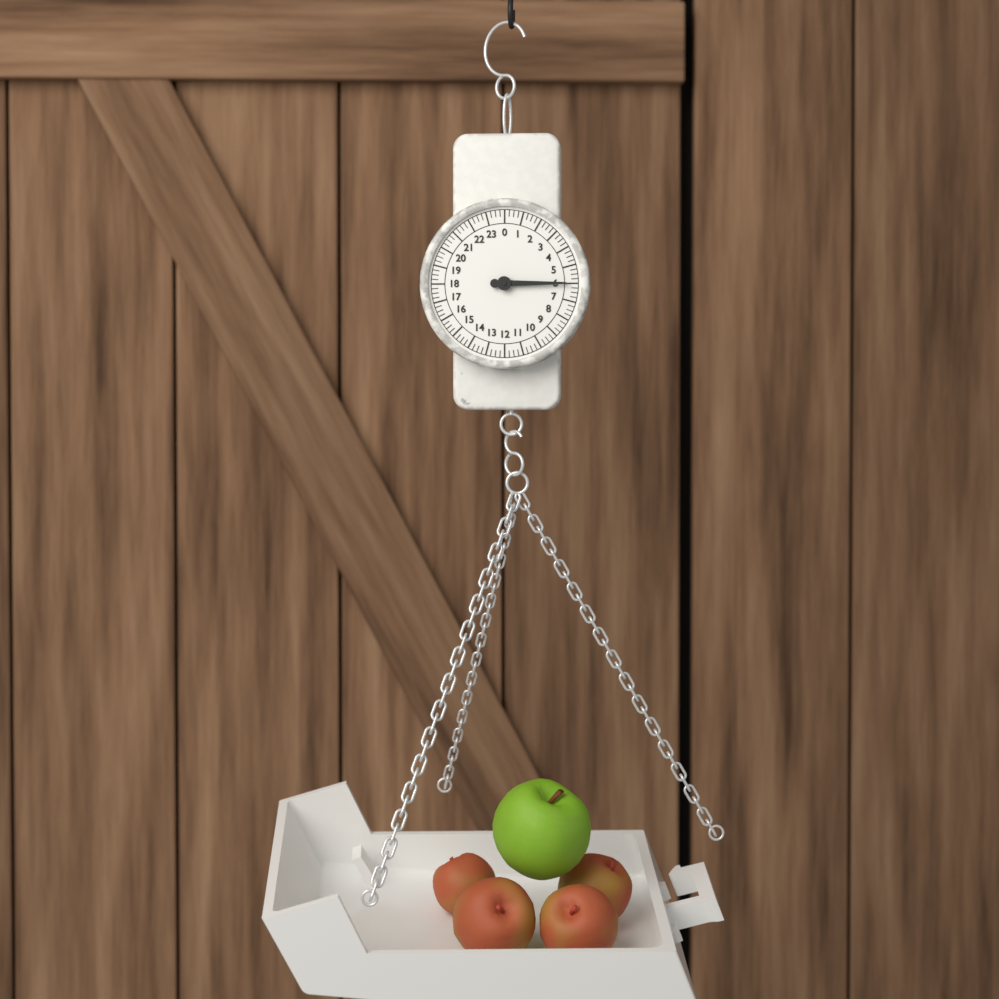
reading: 6.00 (no unit)
